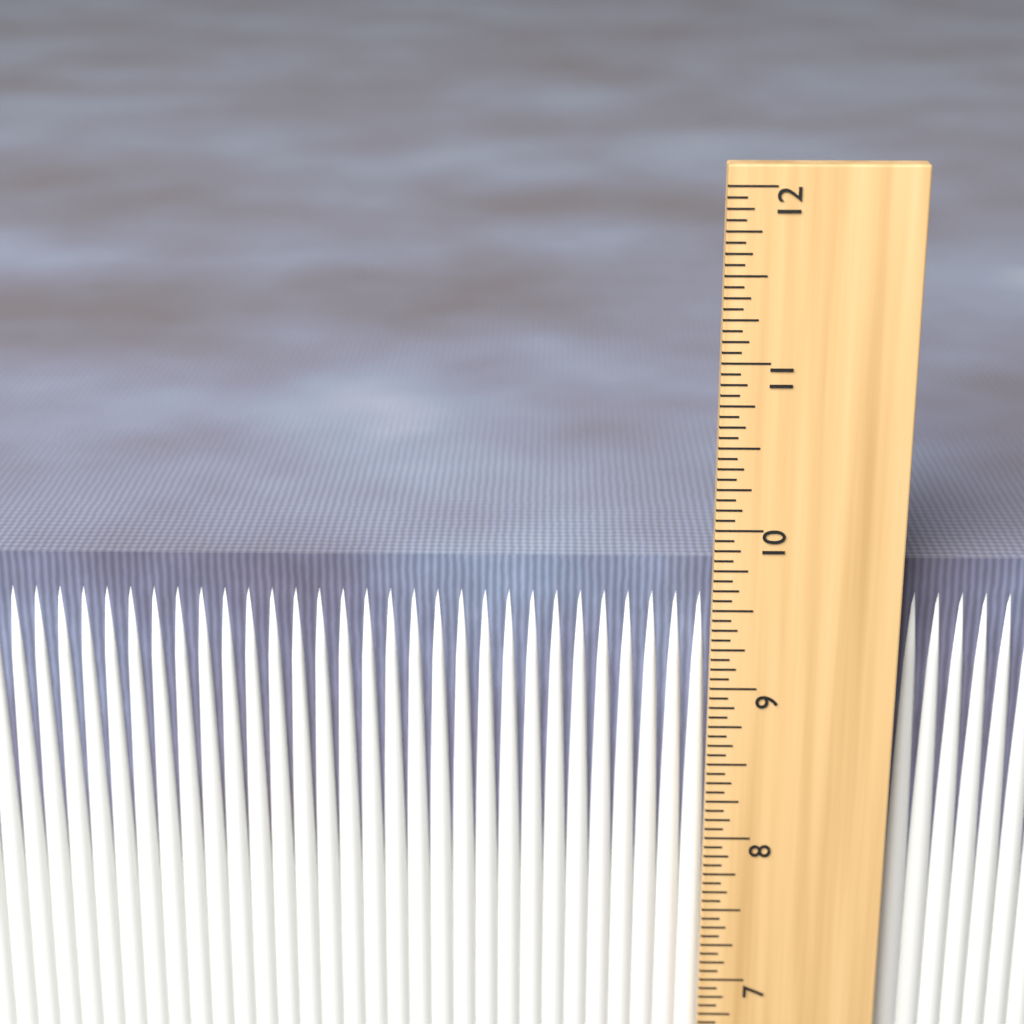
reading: 9.7500 in
